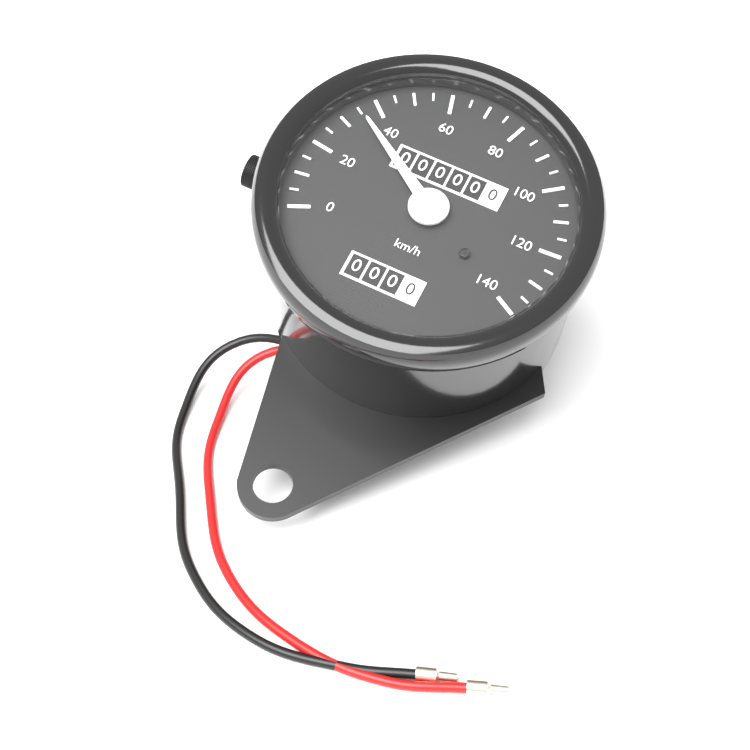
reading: 35 km/h
